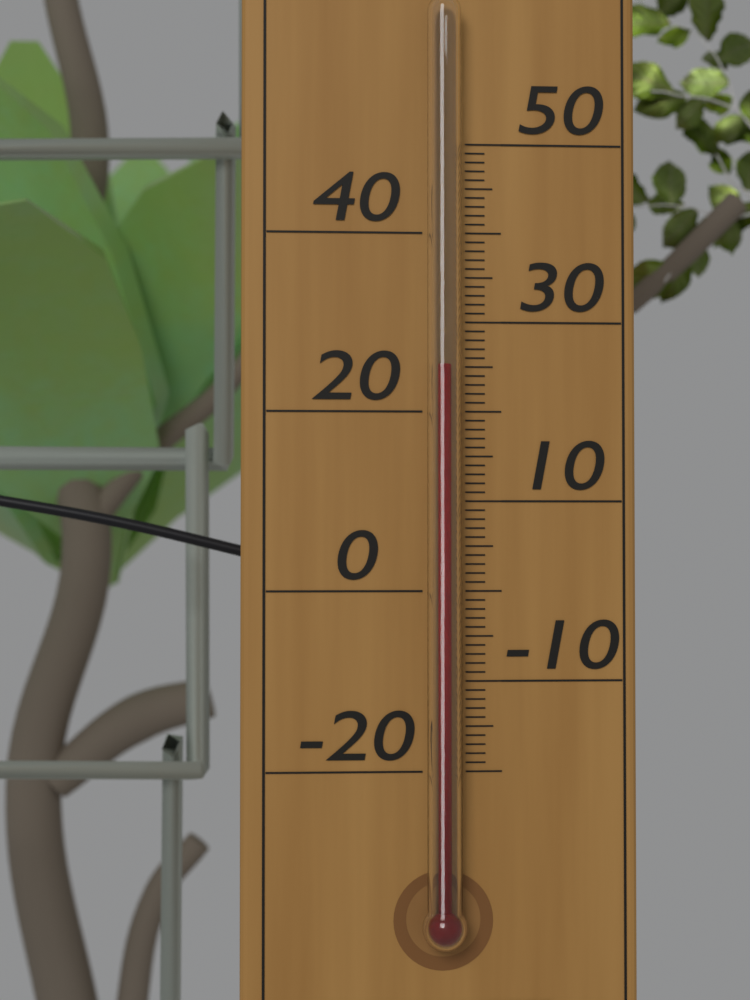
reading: 25 °C
